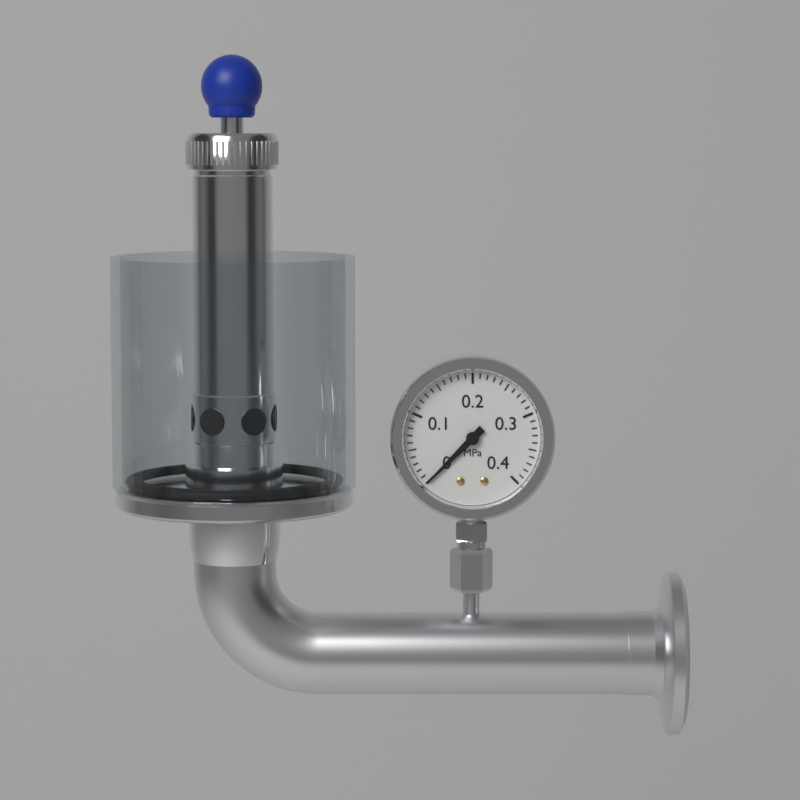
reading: 0.00 MPa
